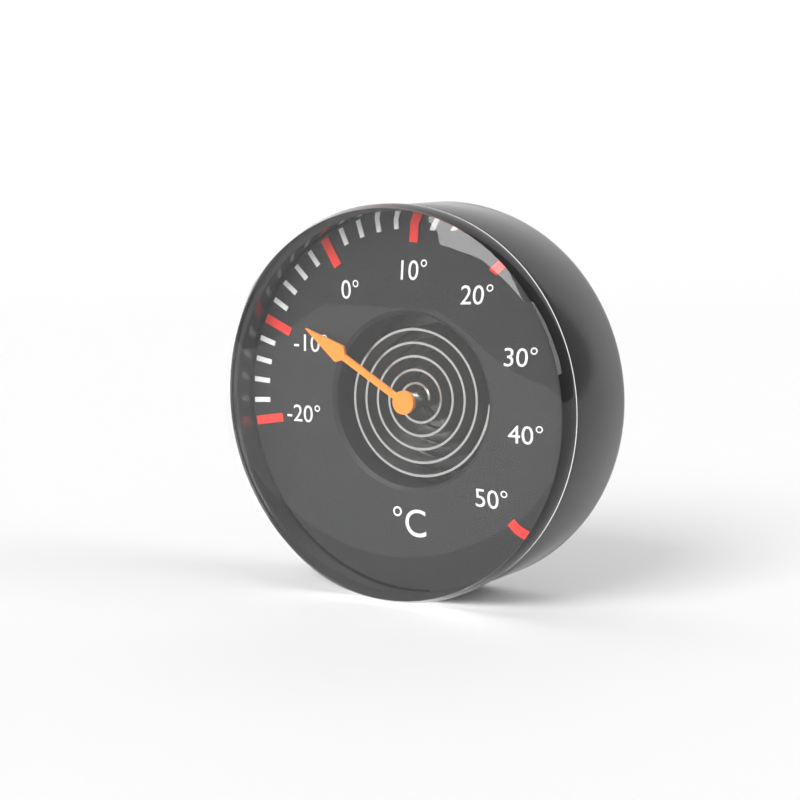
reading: -8 °C
